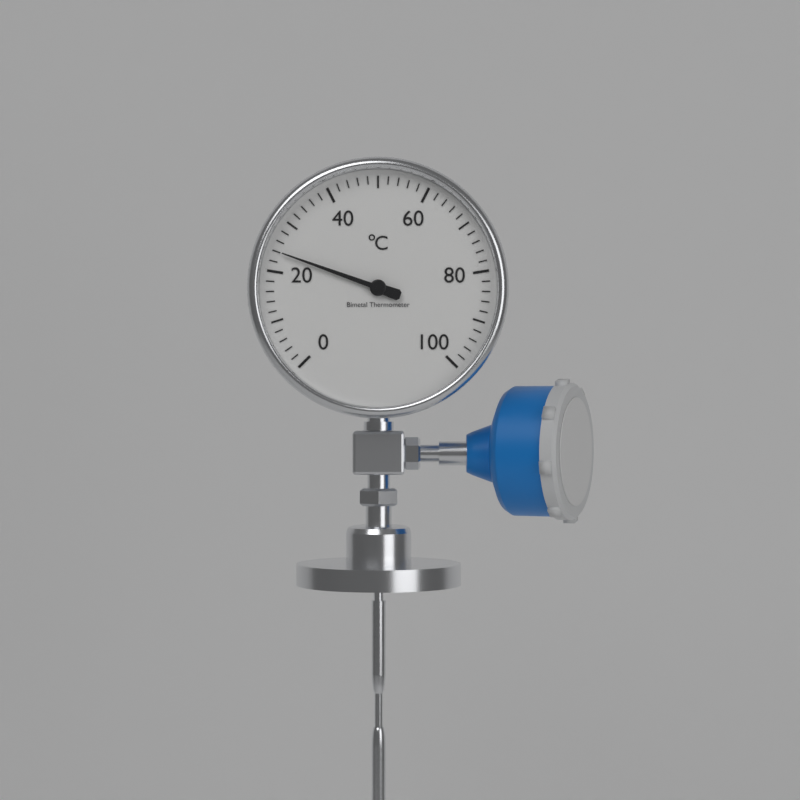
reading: 24 °C
